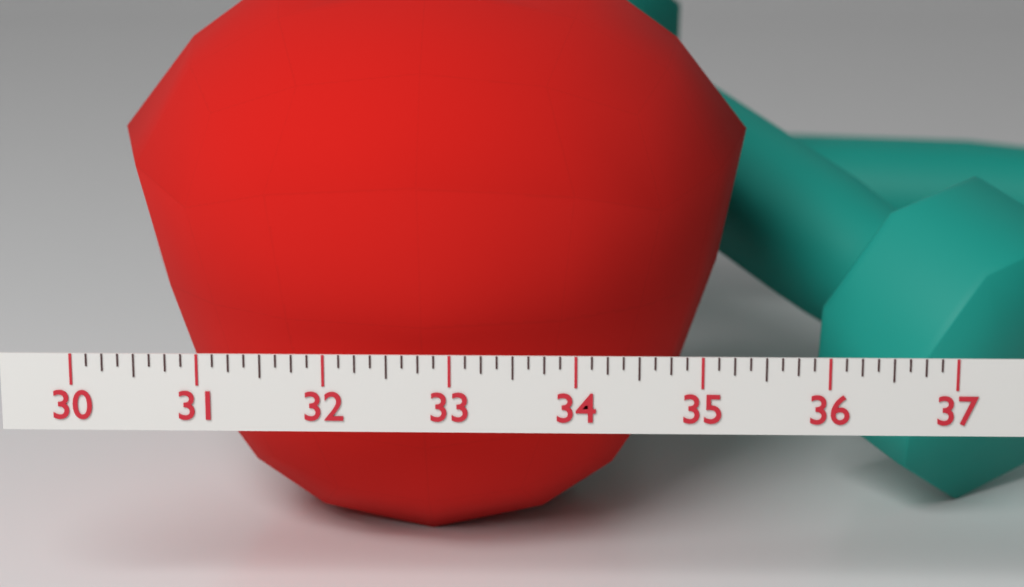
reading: 35.500 (no unit)
